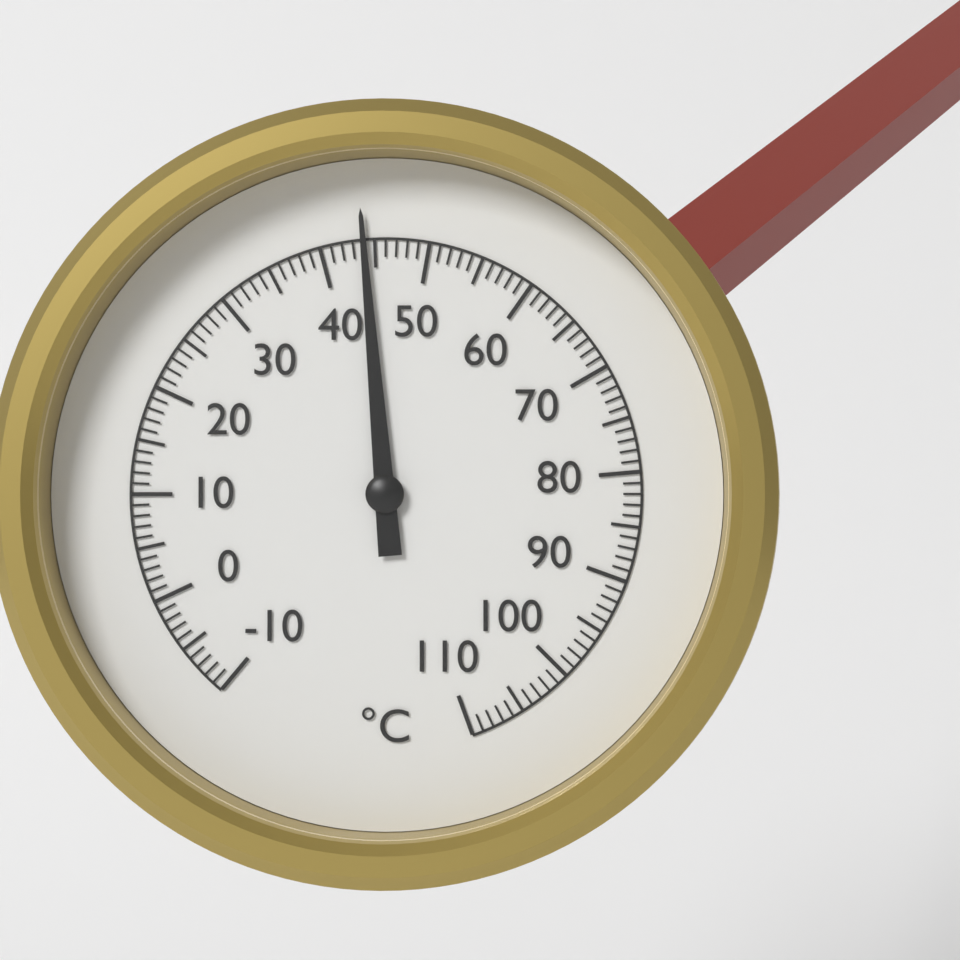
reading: 44 °C
